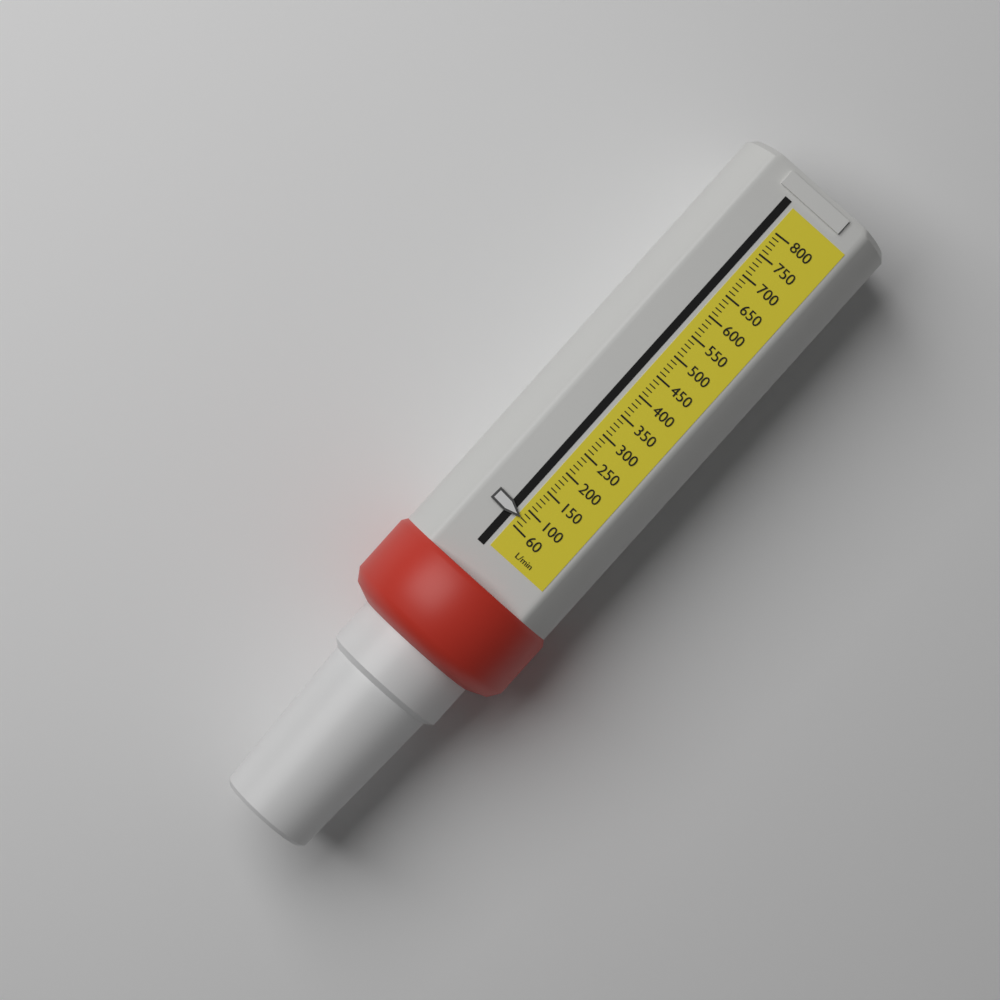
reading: 80 L/min
